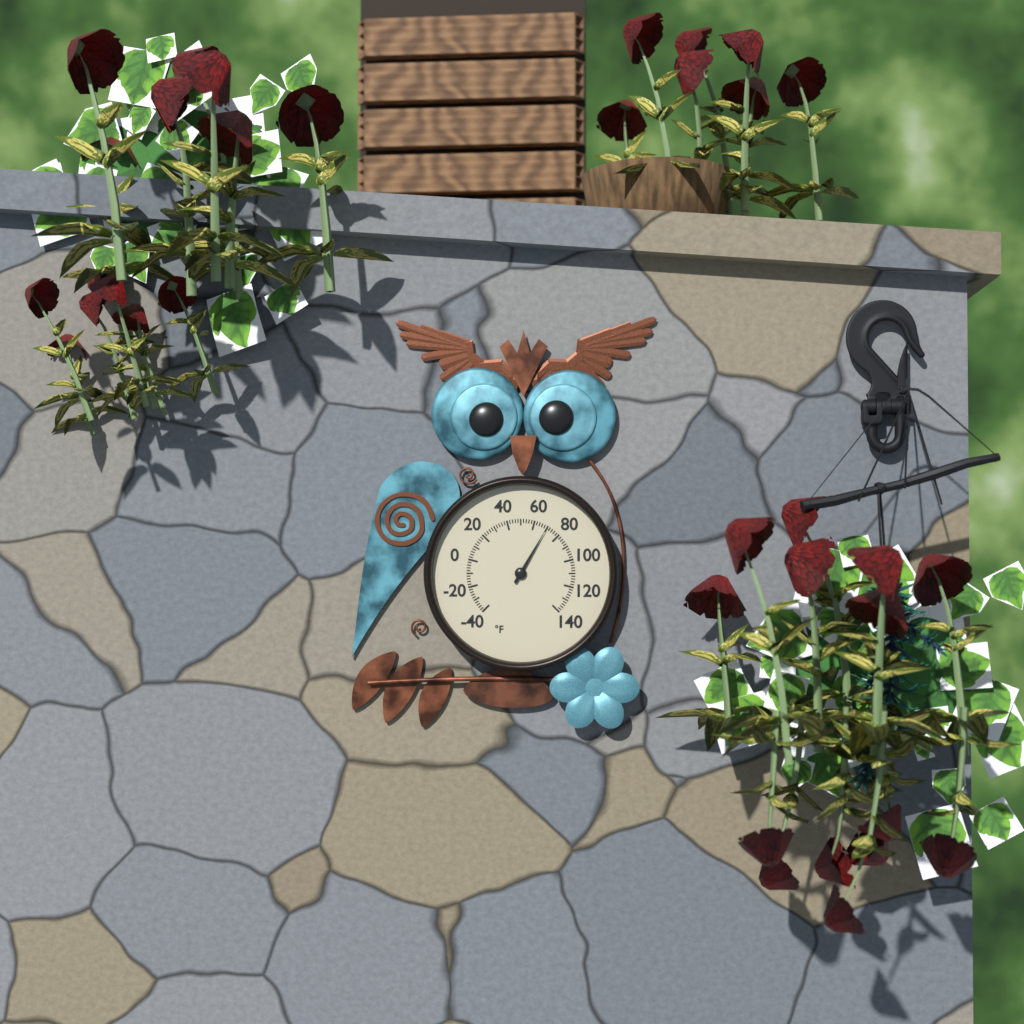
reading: 70 °F
